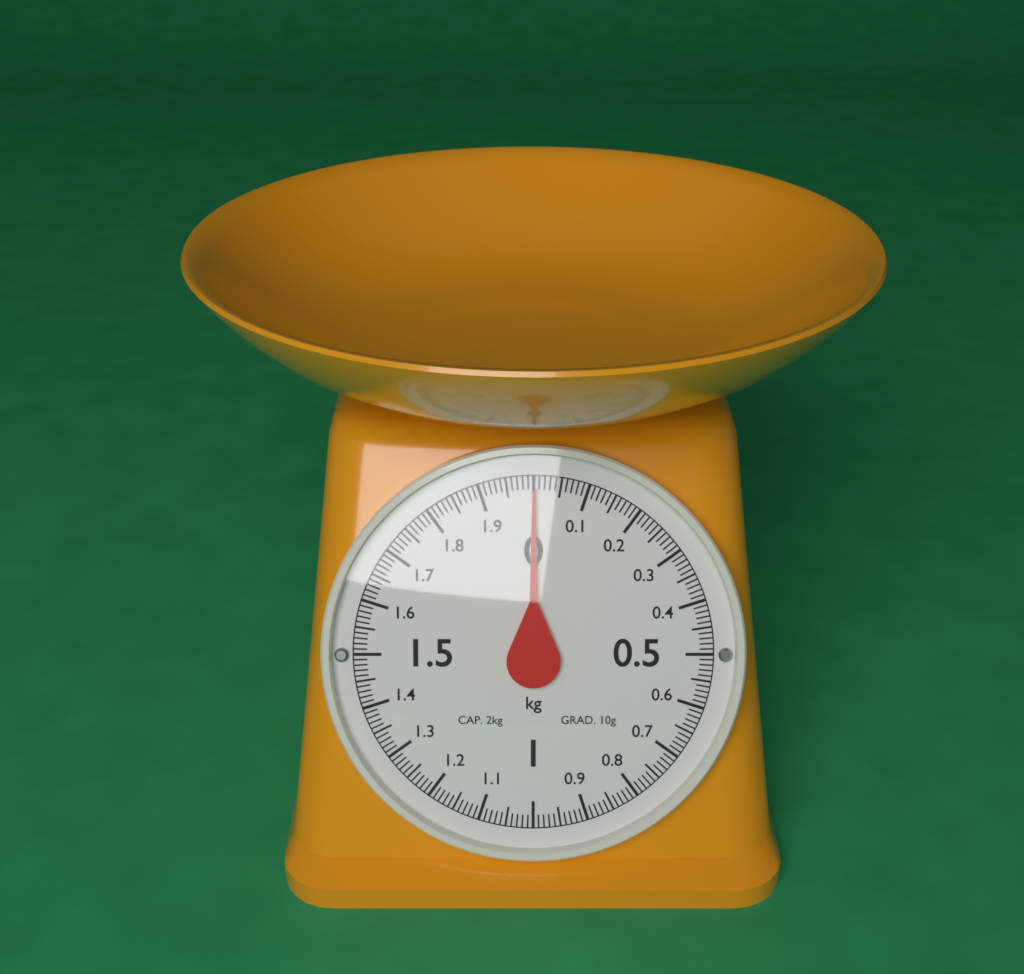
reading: 0.00 kg
